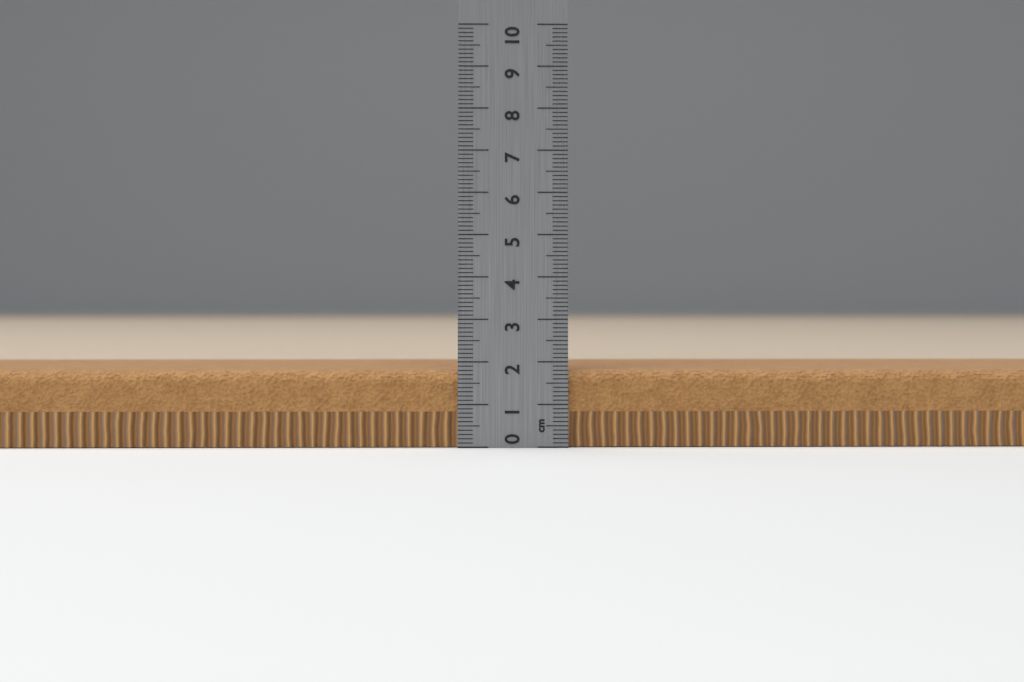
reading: 1.8 cm
